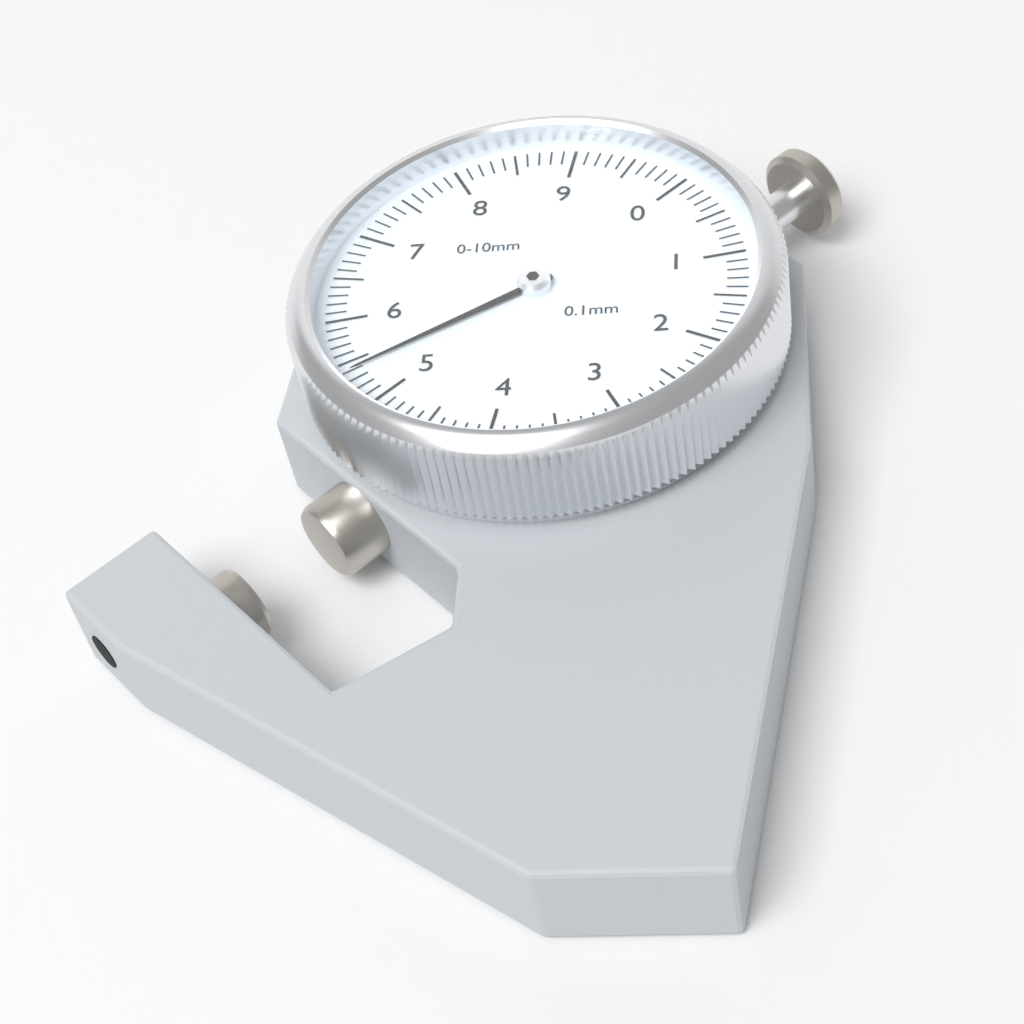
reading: 5.4 mm
